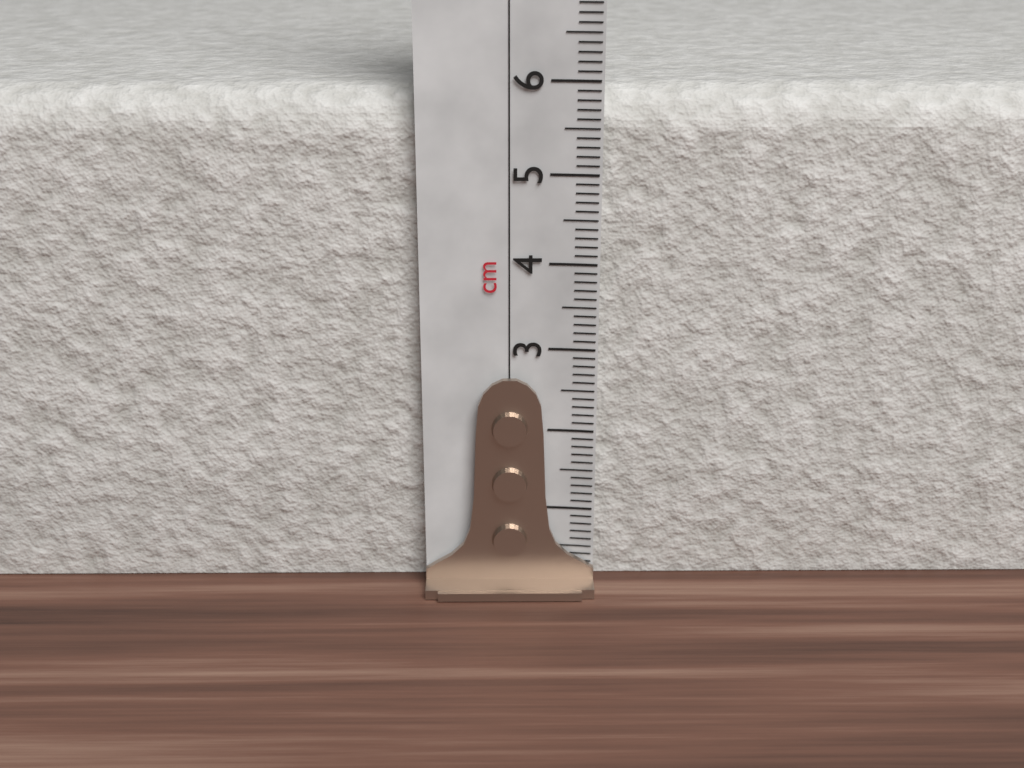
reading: 5.9 cm
